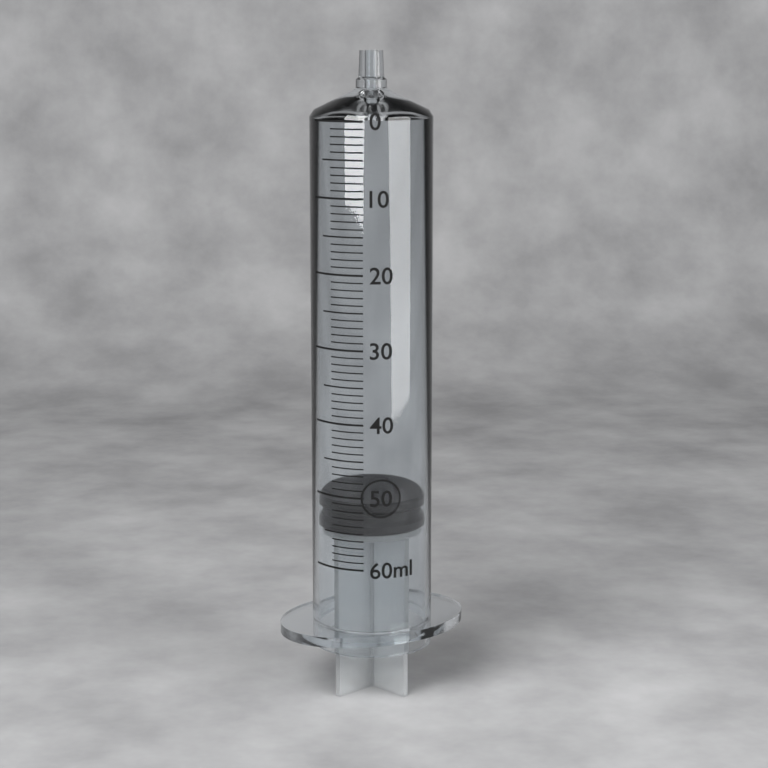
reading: 51 ml
